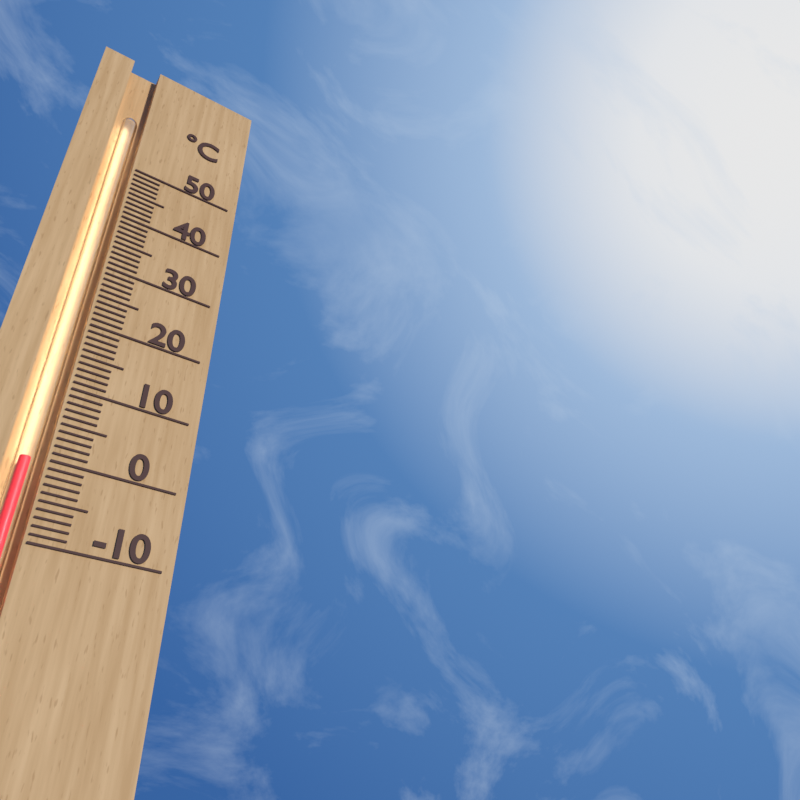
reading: 0 °C
